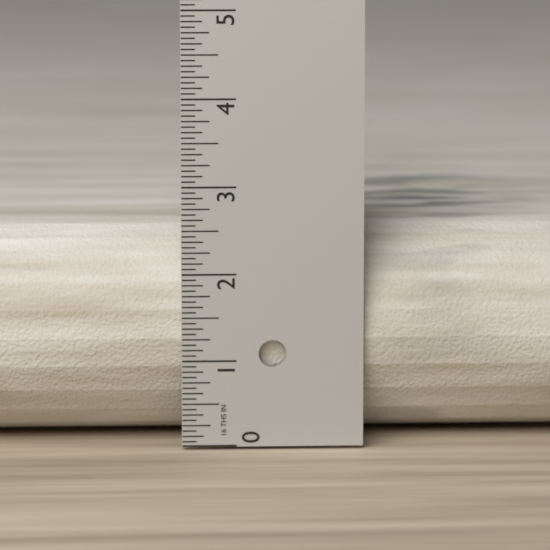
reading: 2.5000 in
